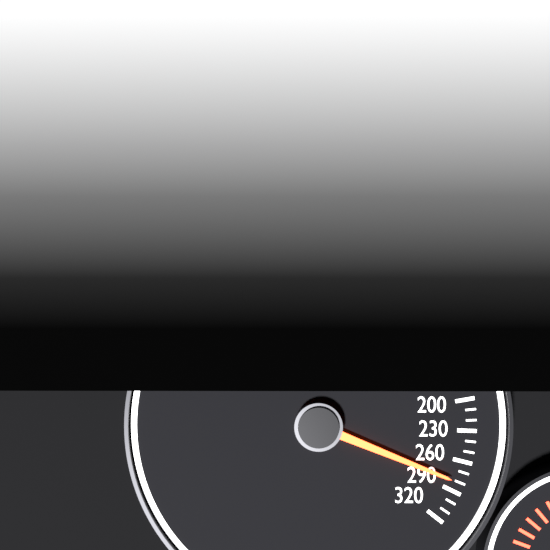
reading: 280 km/h
